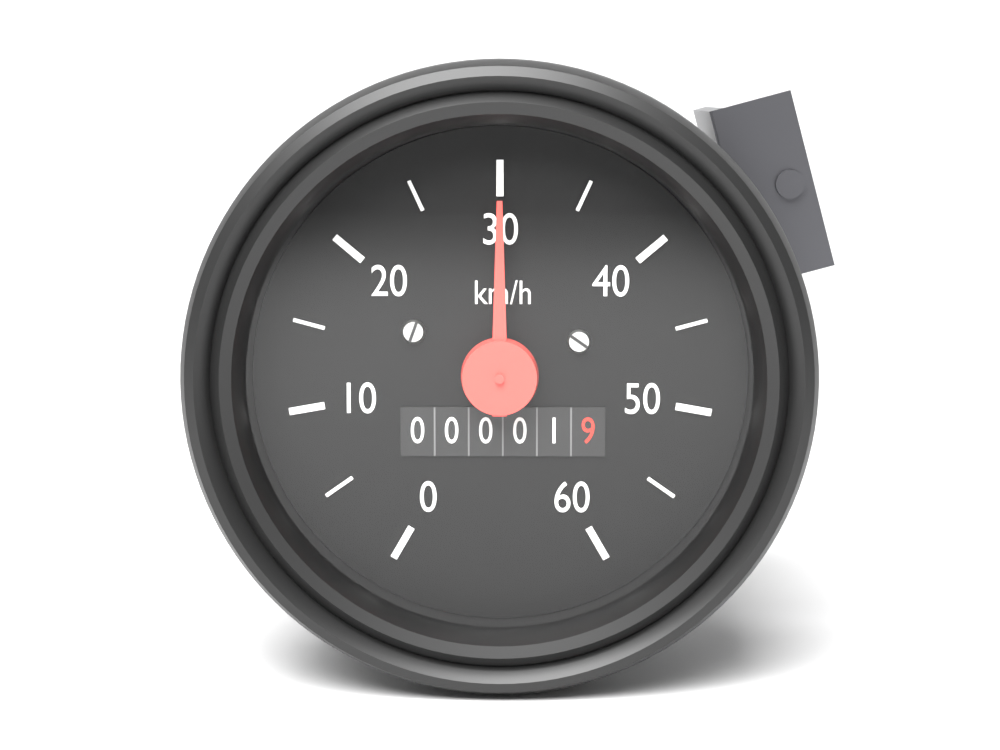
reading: 30 km/h
